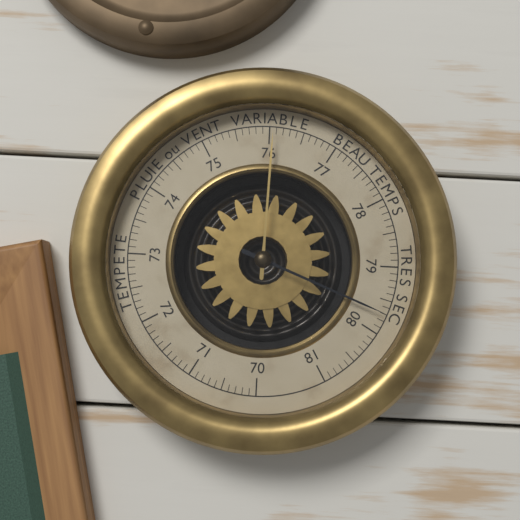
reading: 79.7 (no unit)
